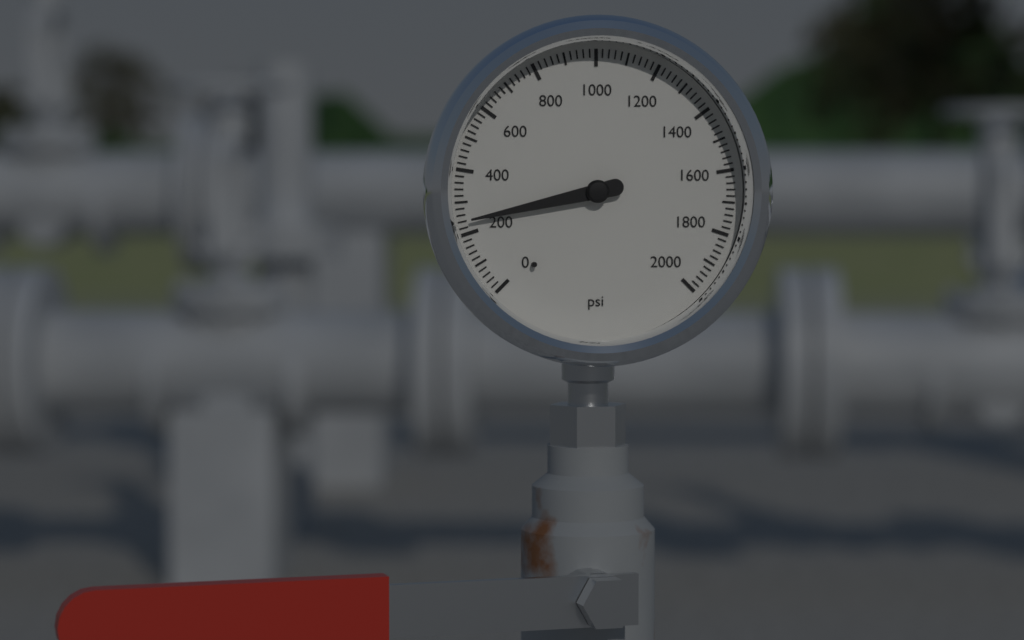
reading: 240 psi
